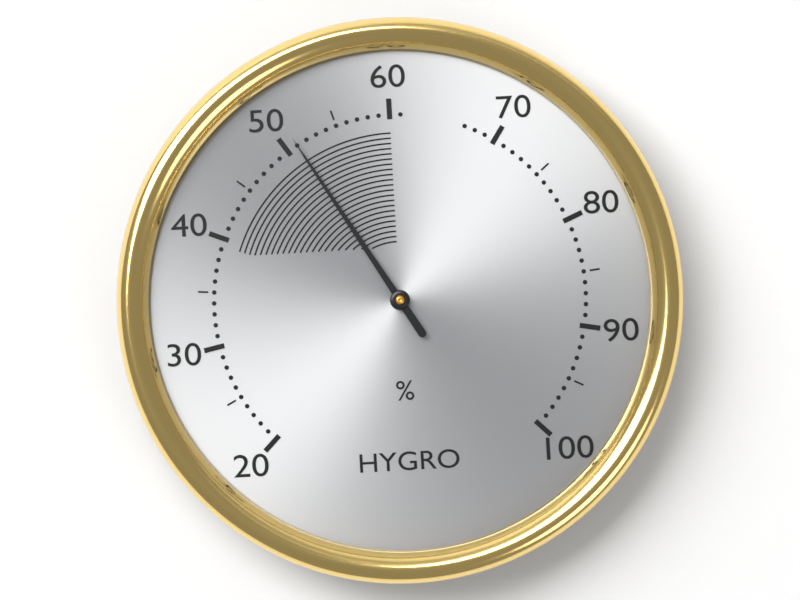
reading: 51 %
